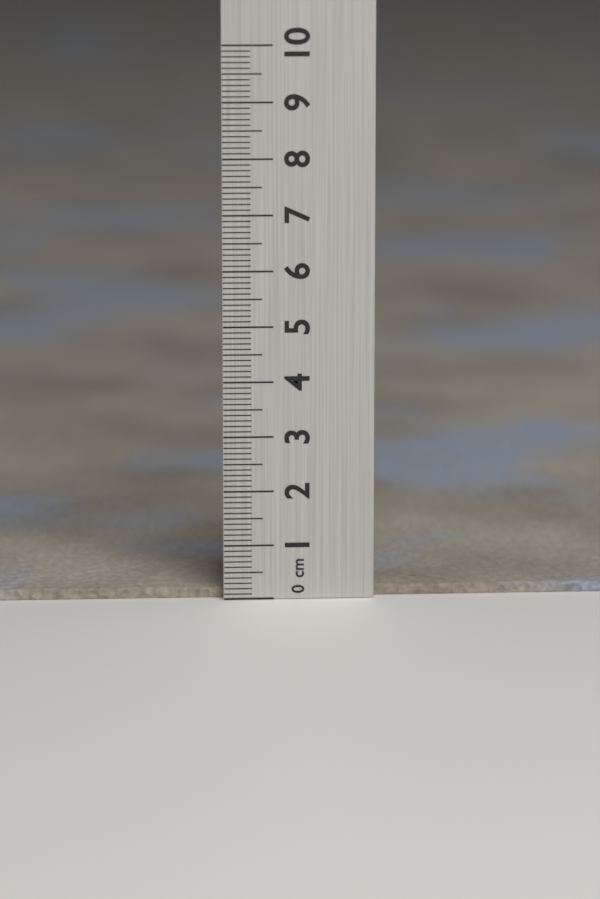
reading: 0.2 cm
